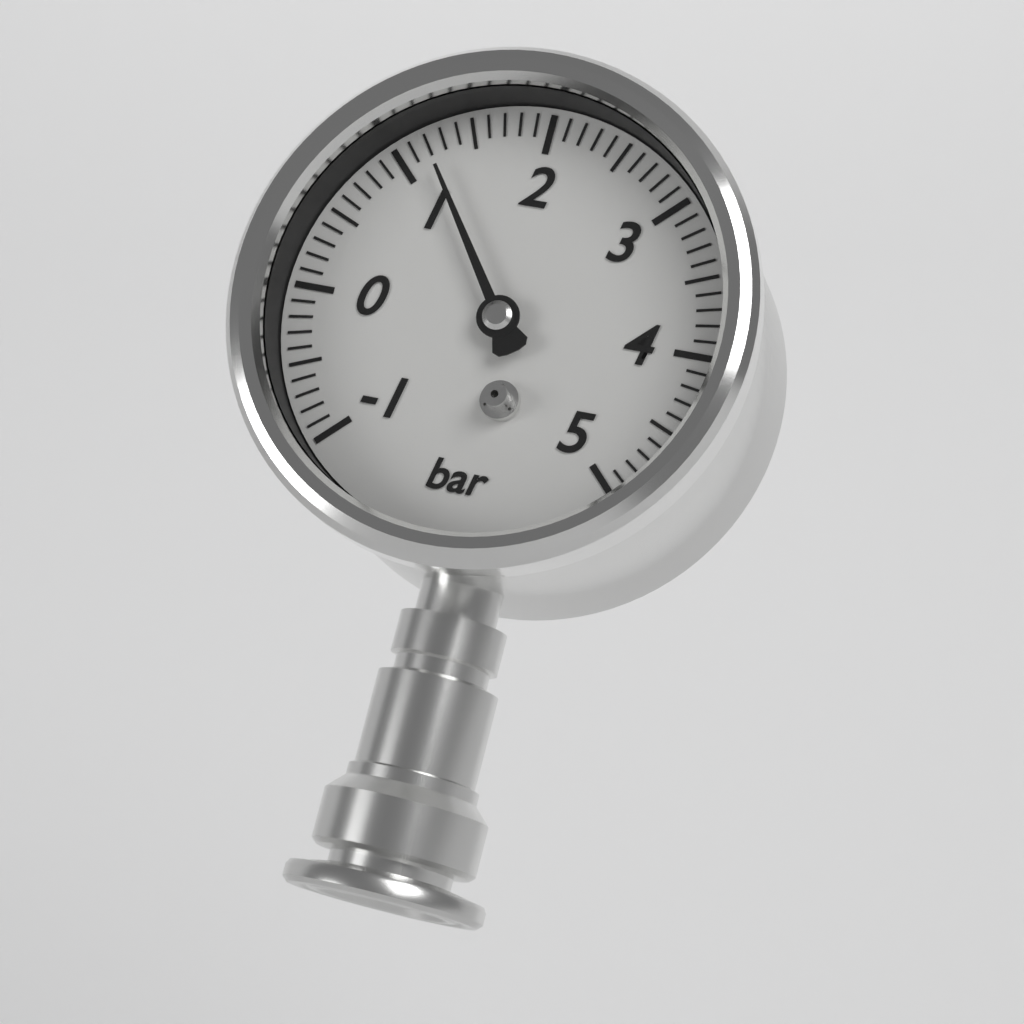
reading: 1.2 bar
